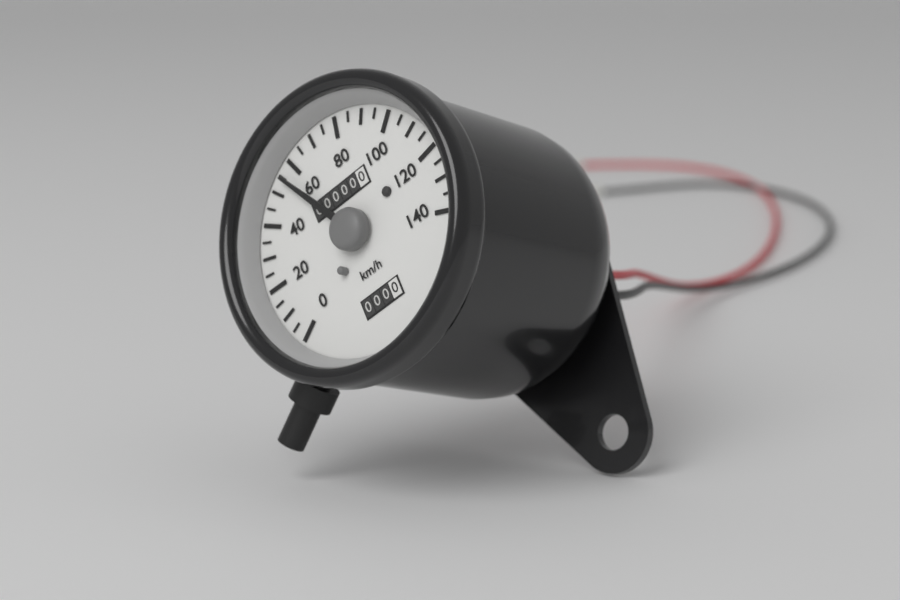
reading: 55 km/h
